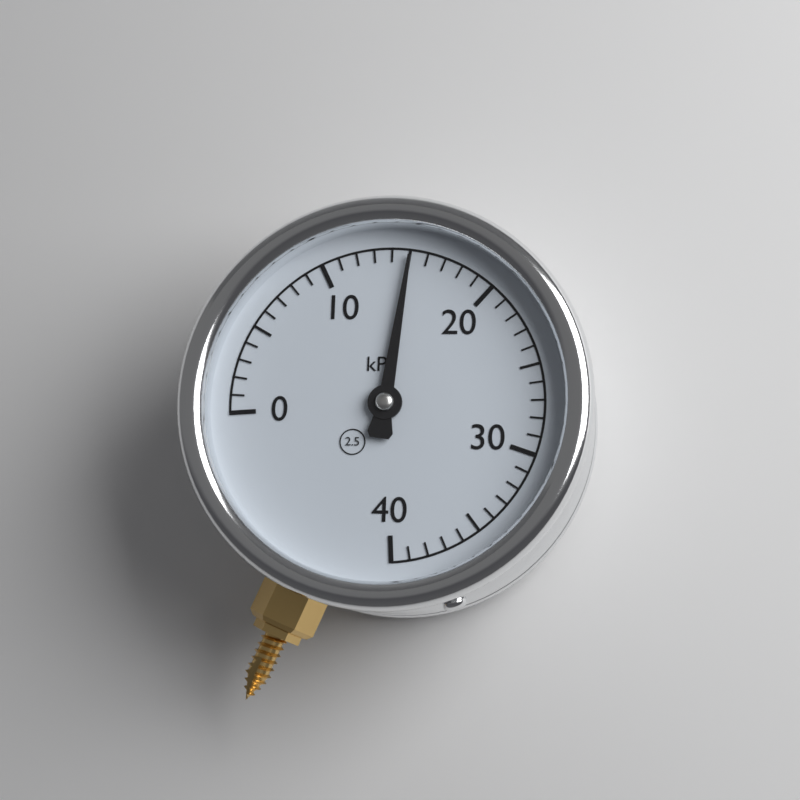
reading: 15 kPa
